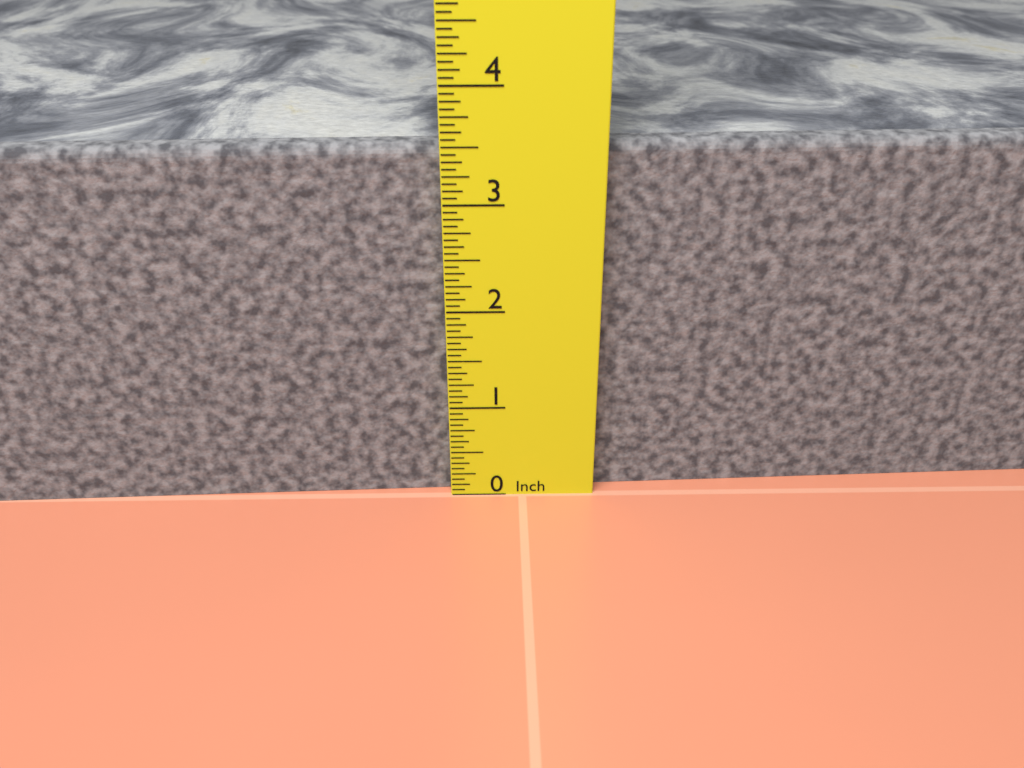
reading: 3.5000 in
